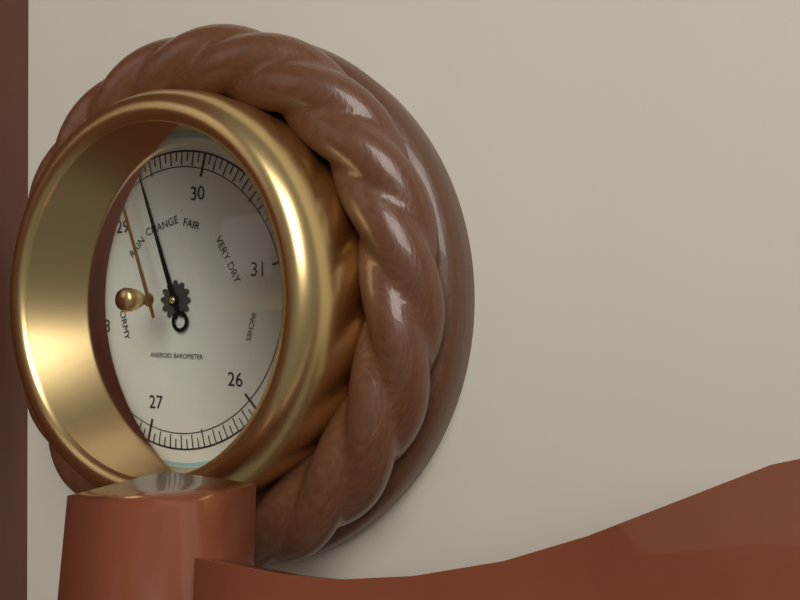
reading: 29.40 inHg
